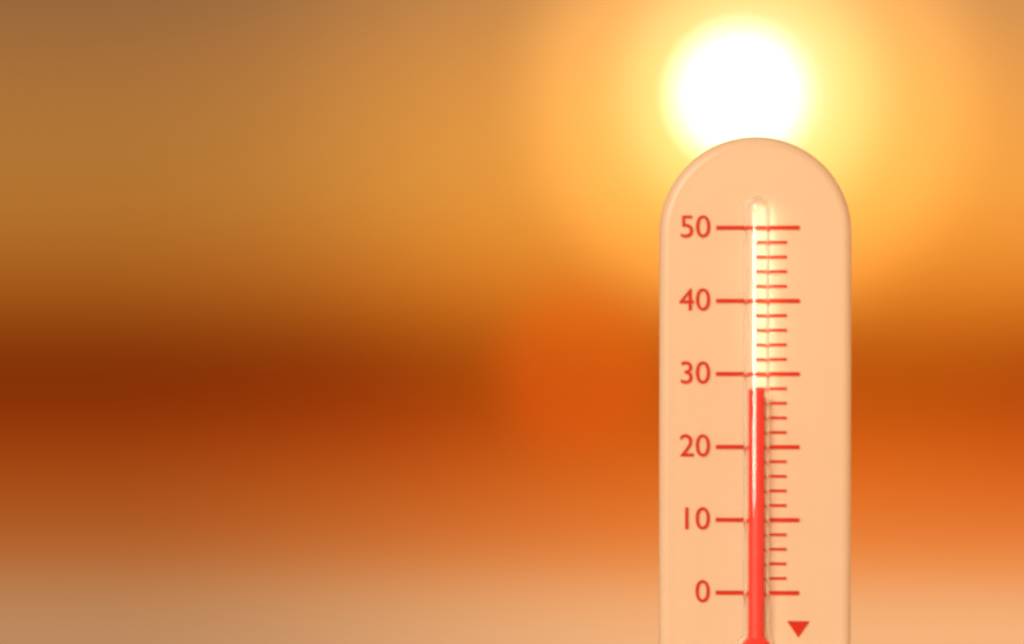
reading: 28 (no unit)
